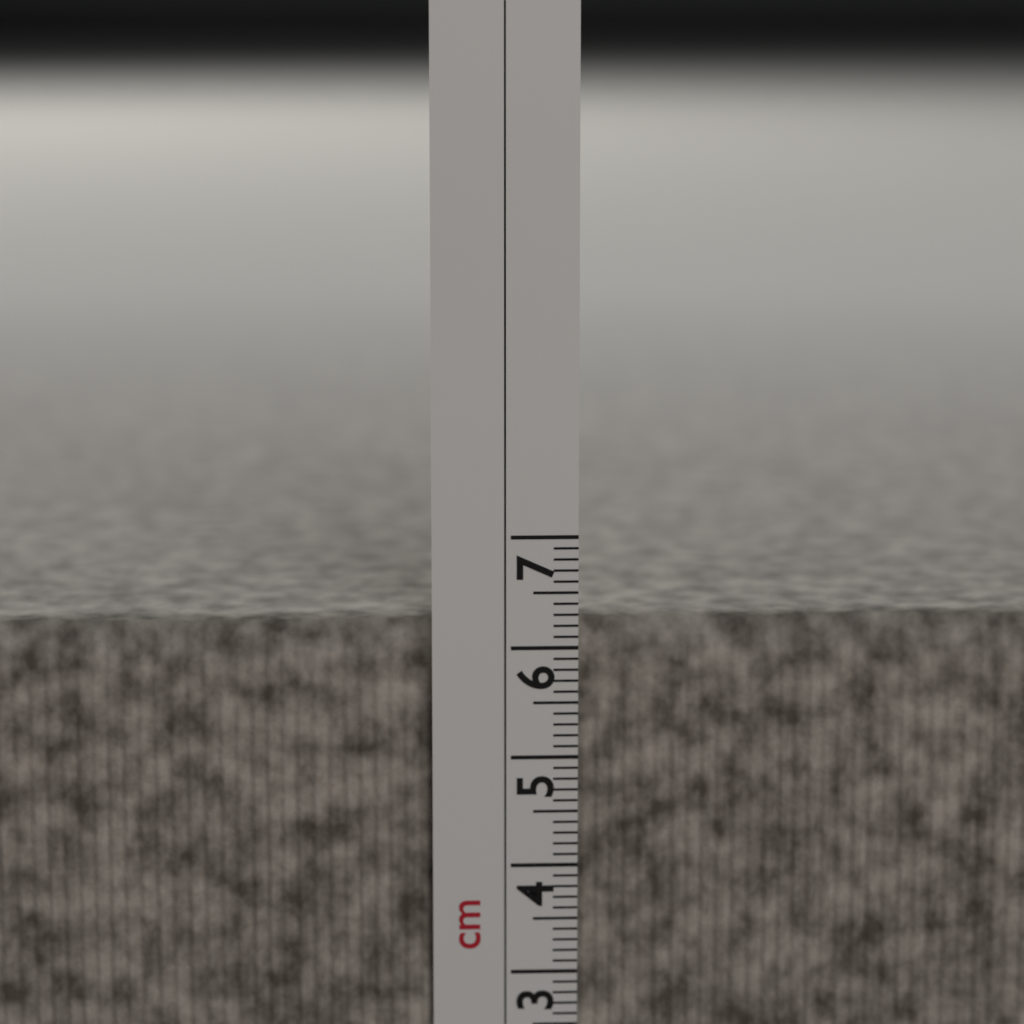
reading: 6.2 cm
